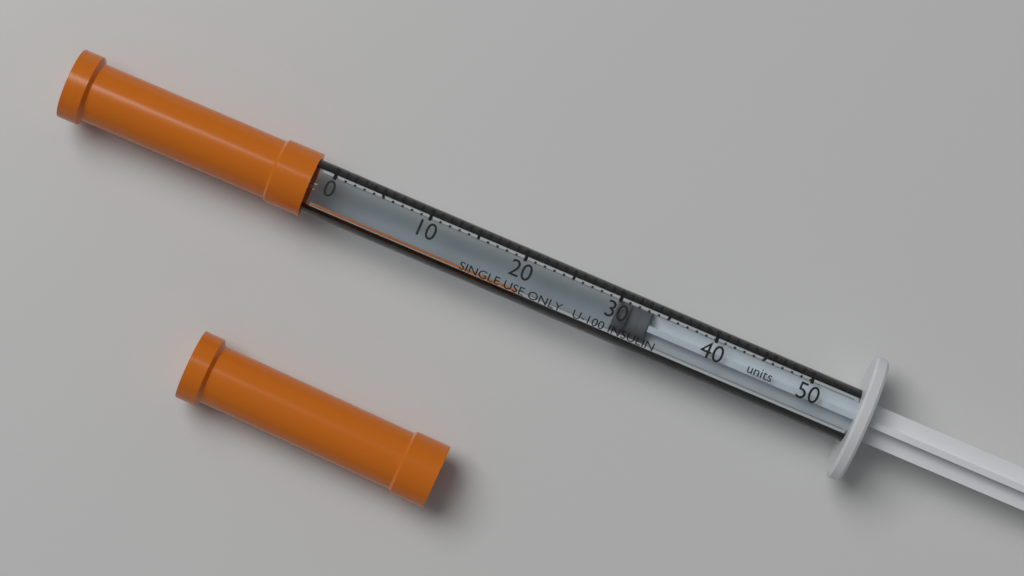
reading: 30 units
